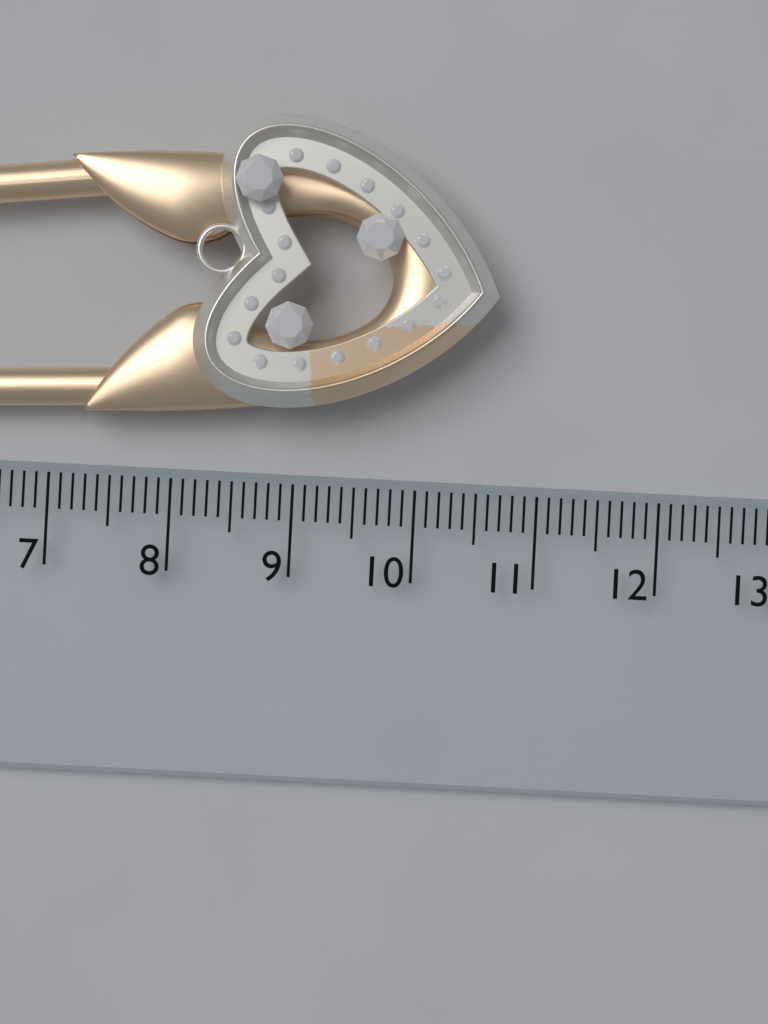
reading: 10.6 cm
